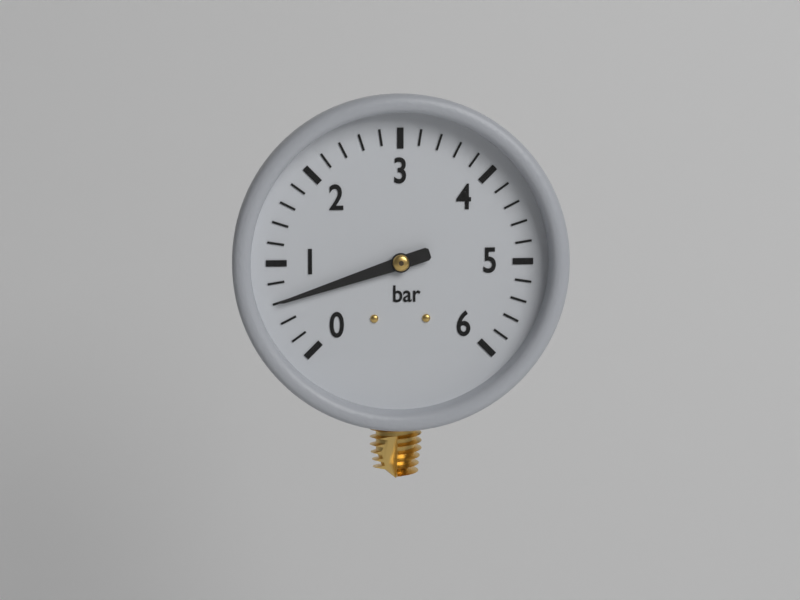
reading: 0.6 bar
